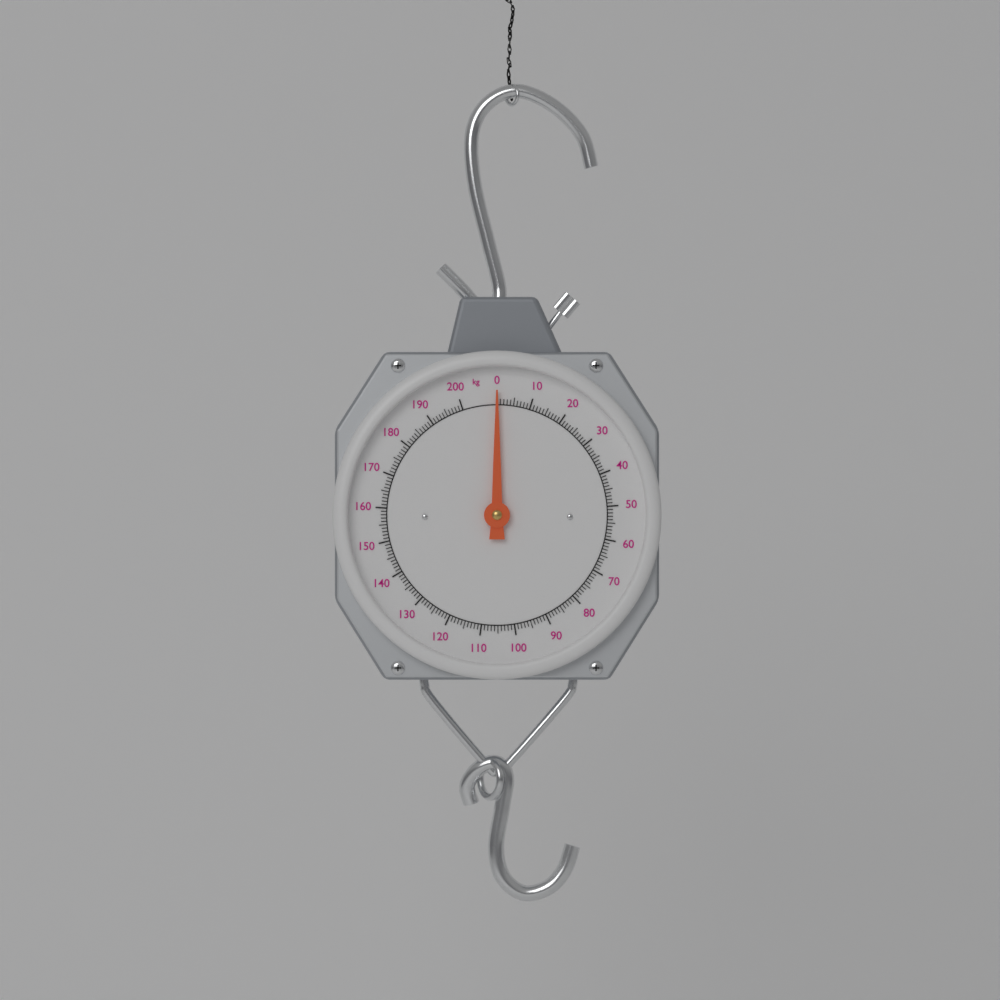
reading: 0 kg
